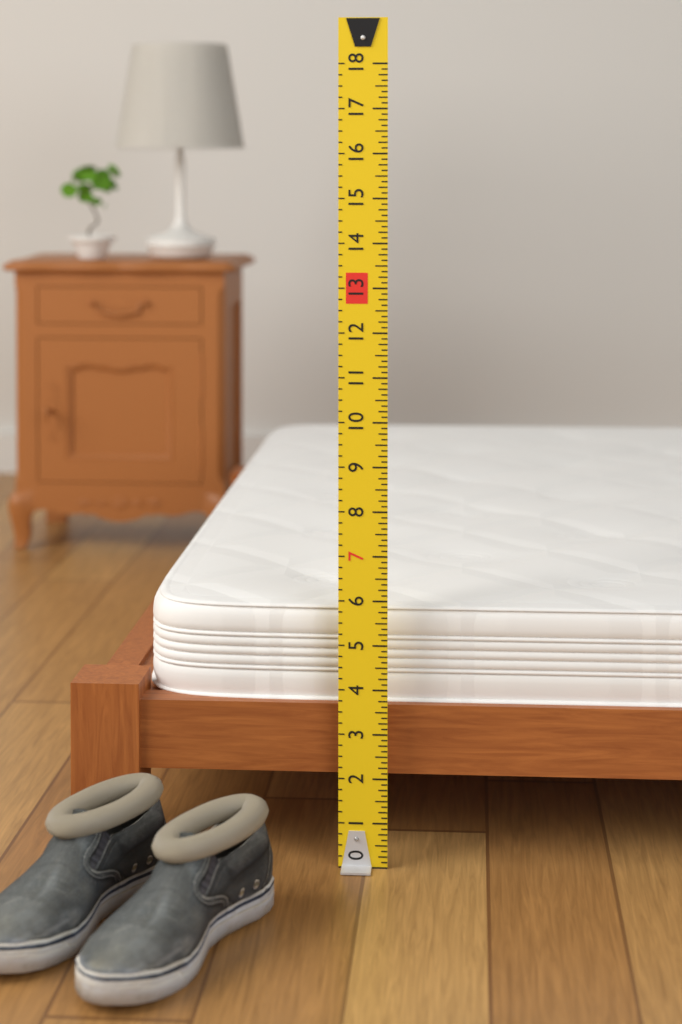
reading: 5.750 (no unit)
